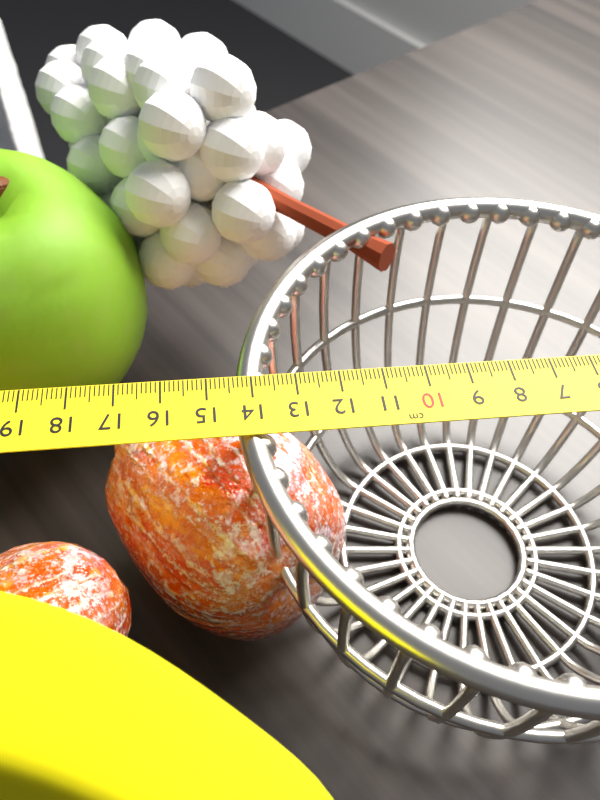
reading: 14.4 cm
